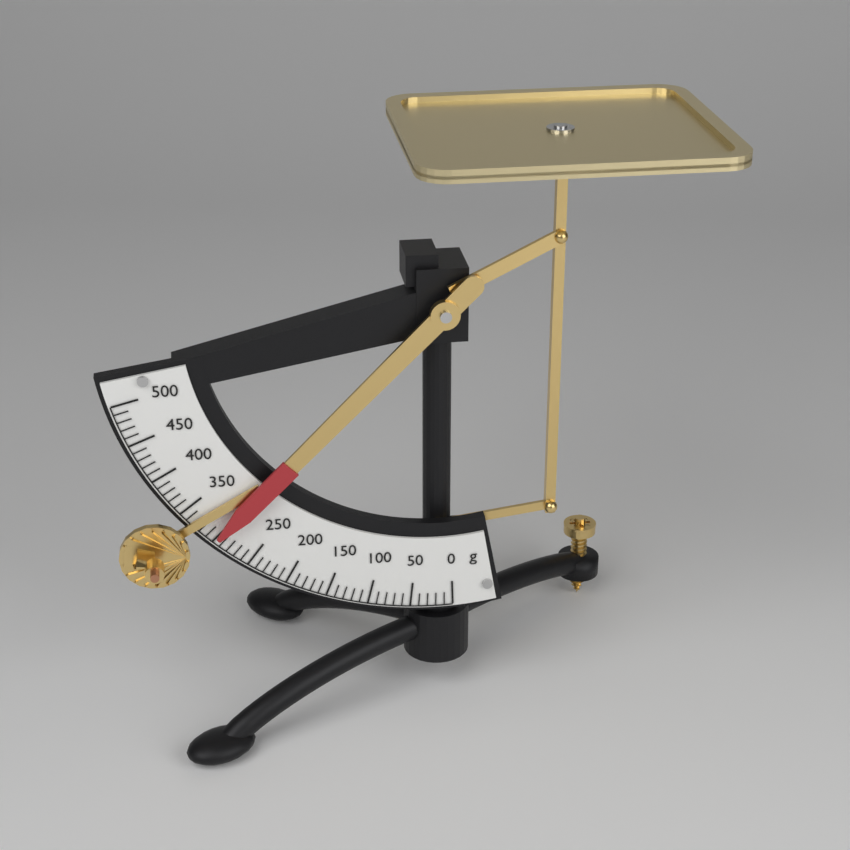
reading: 300 g
